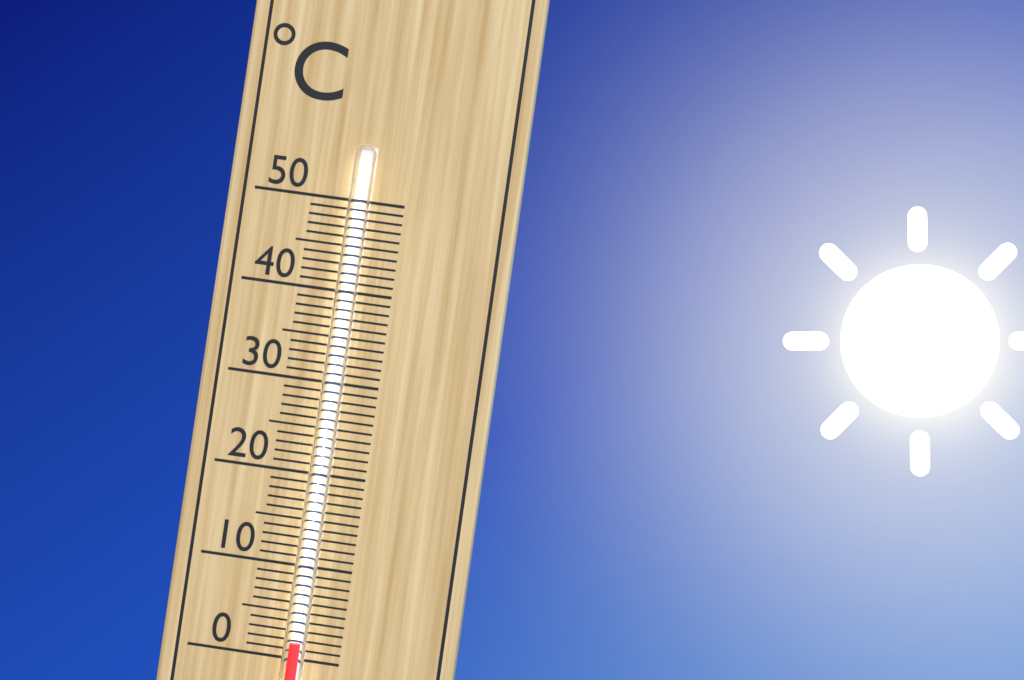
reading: 2 °C
